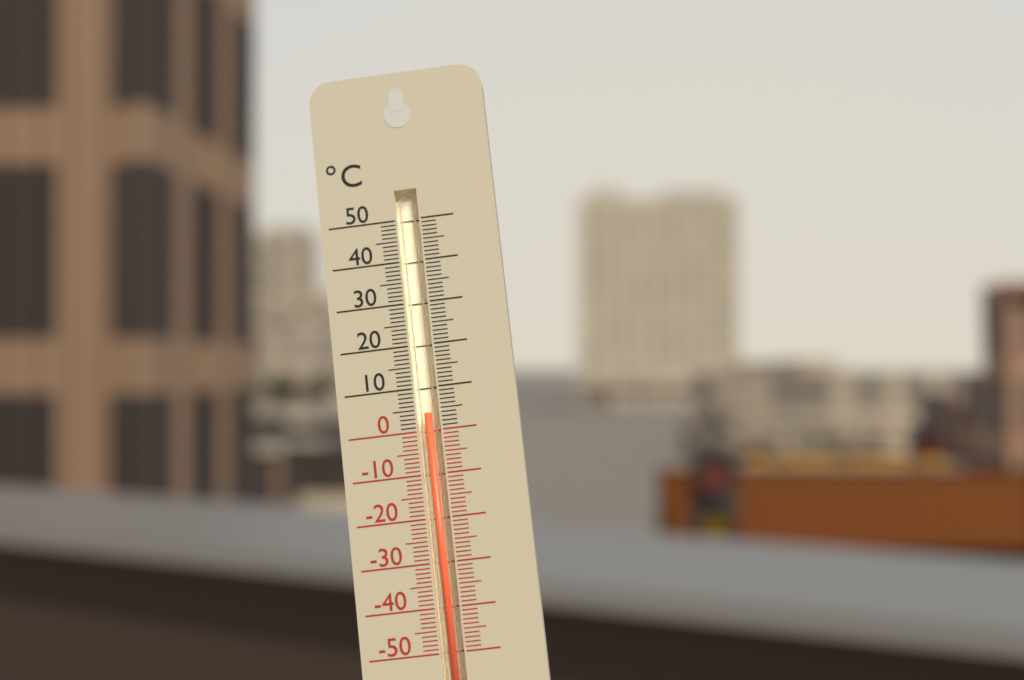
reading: 4 °C
